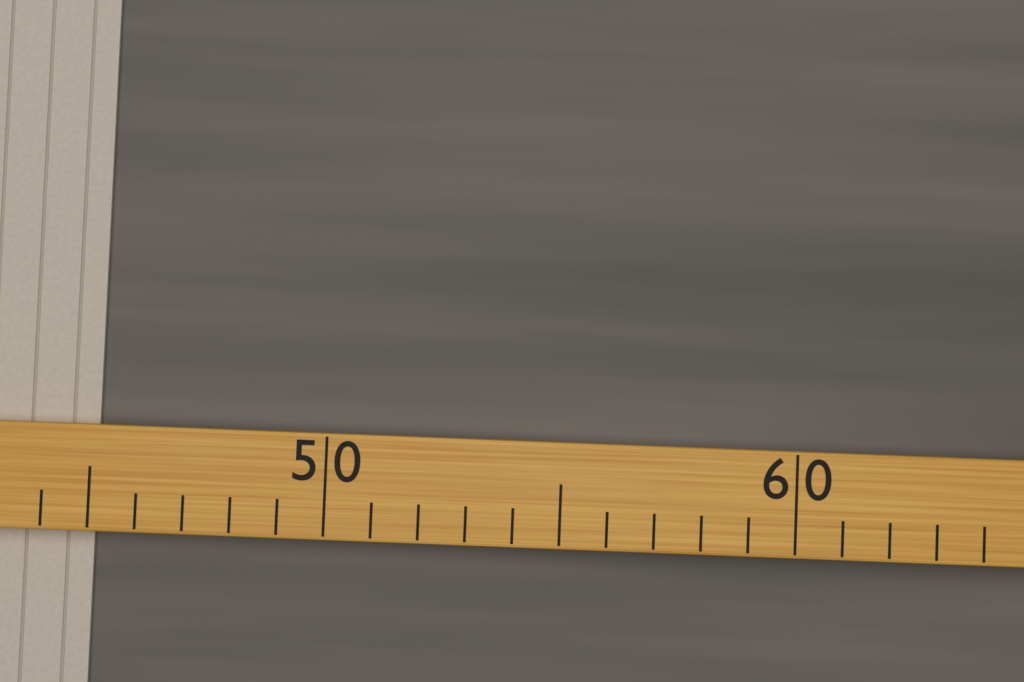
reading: 45 (no unit)
